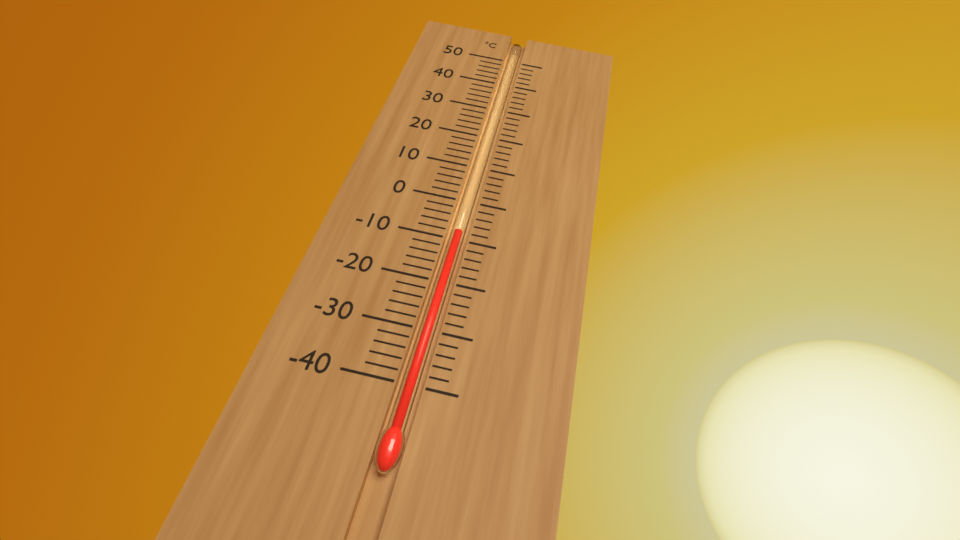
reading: -8 °C
